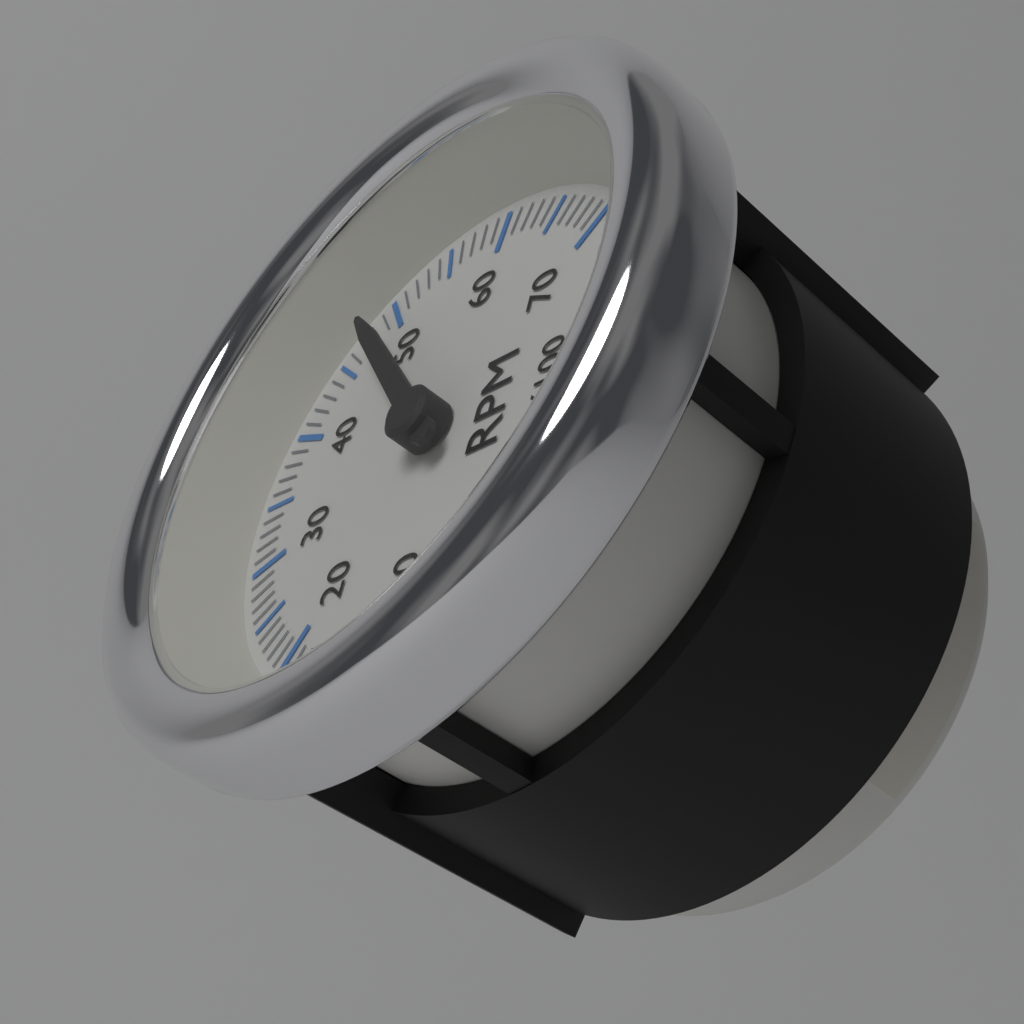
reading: 4800 RPM
